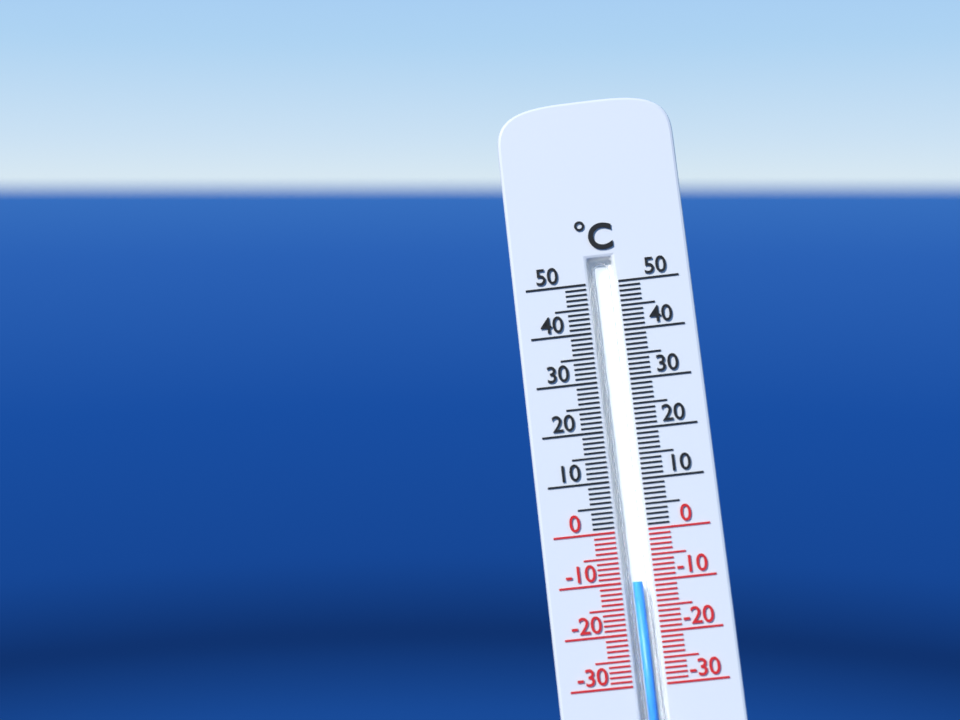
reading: -10 °C
